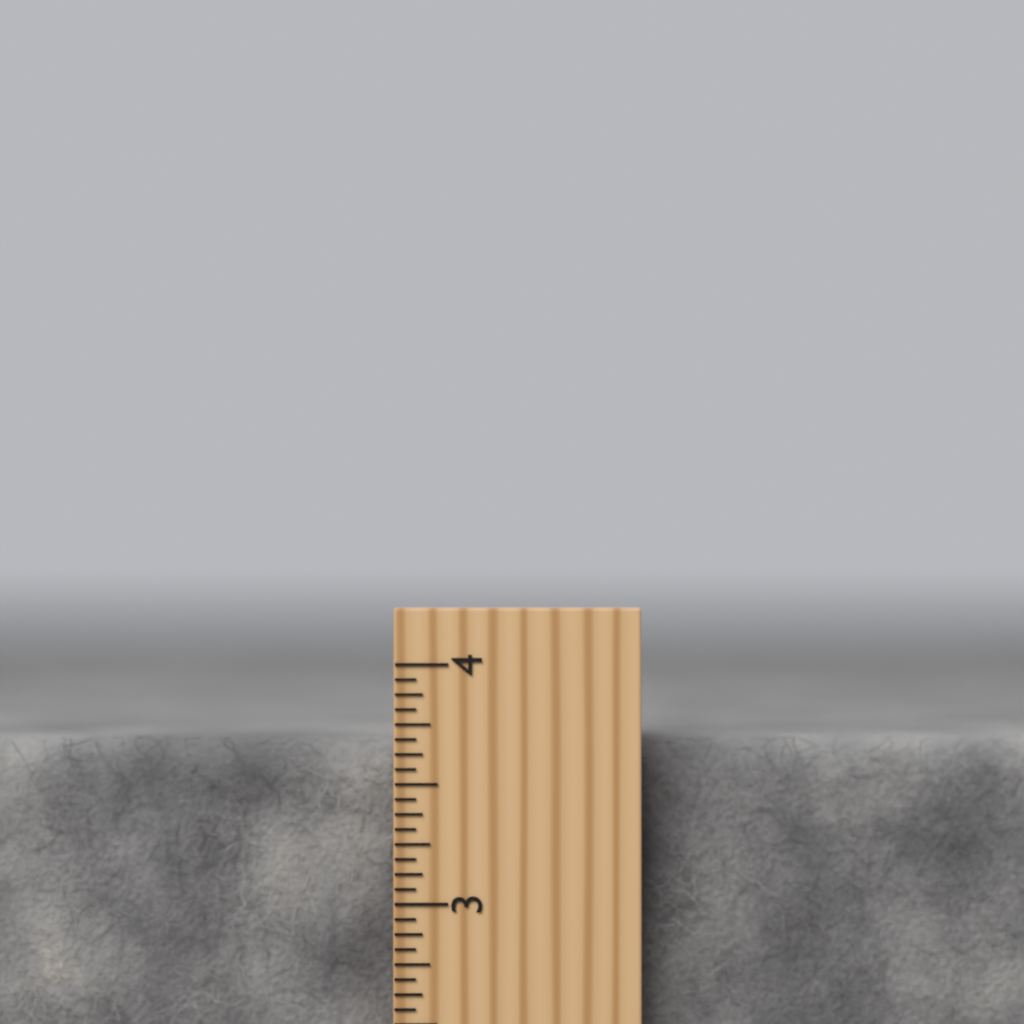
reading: 3.6875 inch
